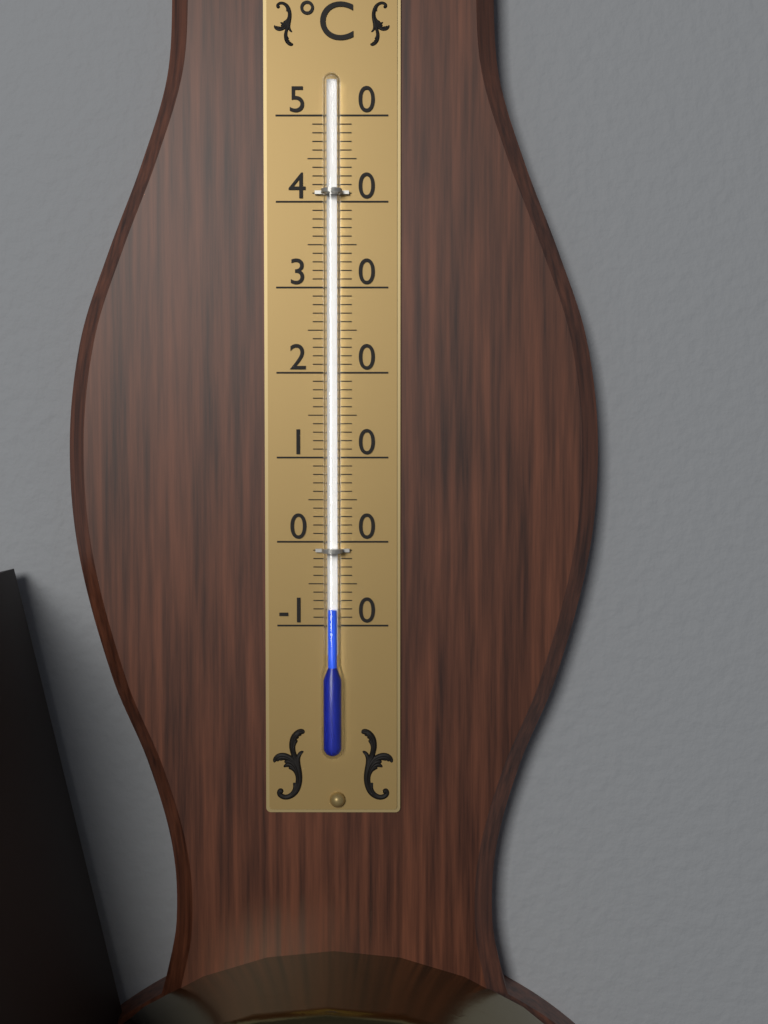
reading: -8 °C
